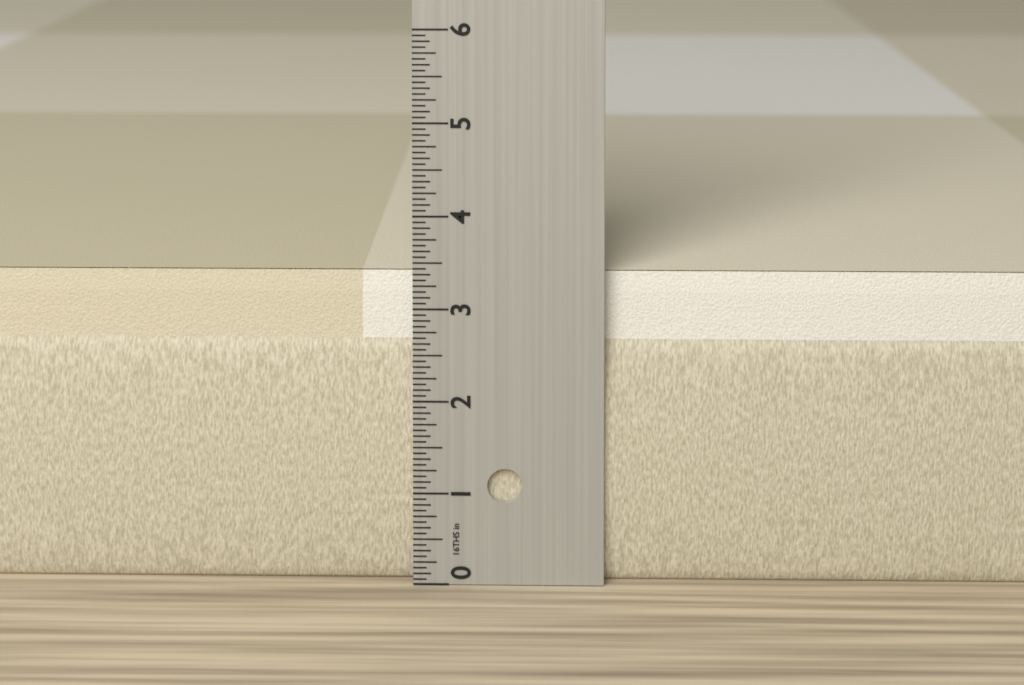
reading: 3.3750 in
